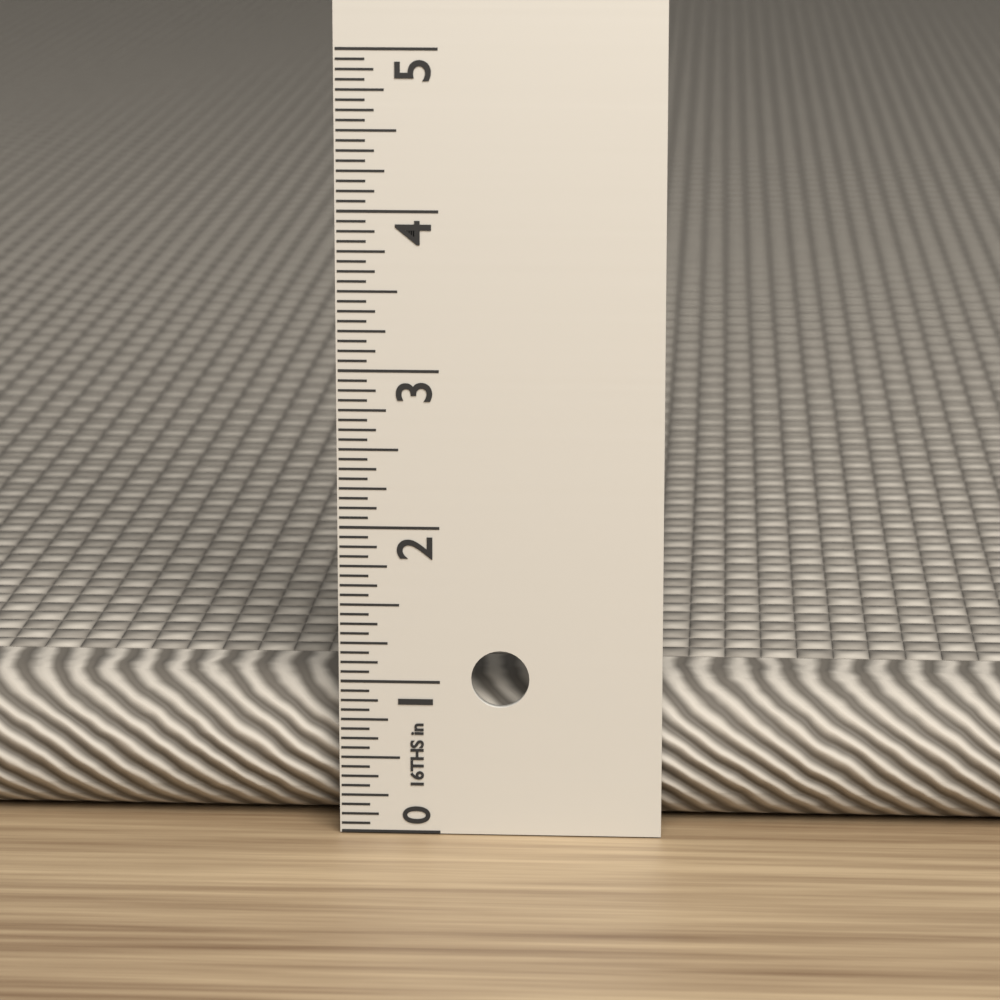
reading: 0.9375 in
